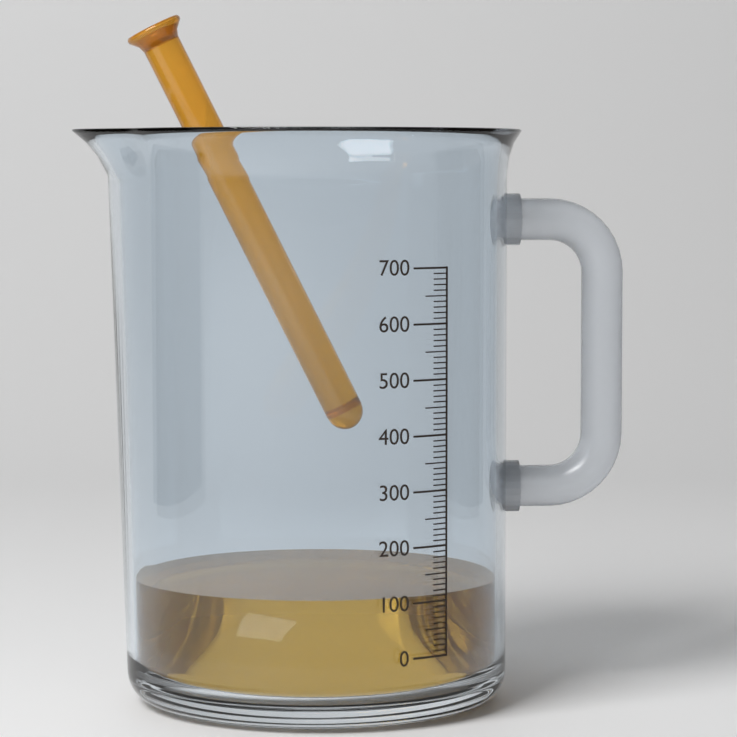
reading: 110 (no unit)
